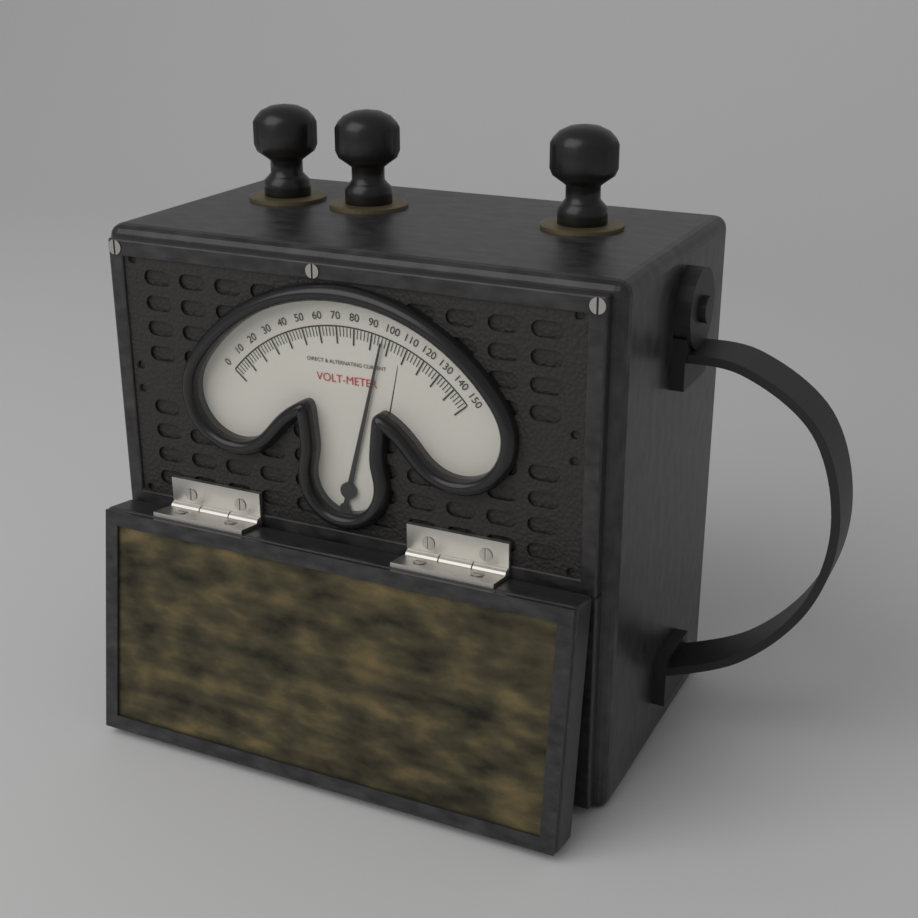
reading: 96 V
